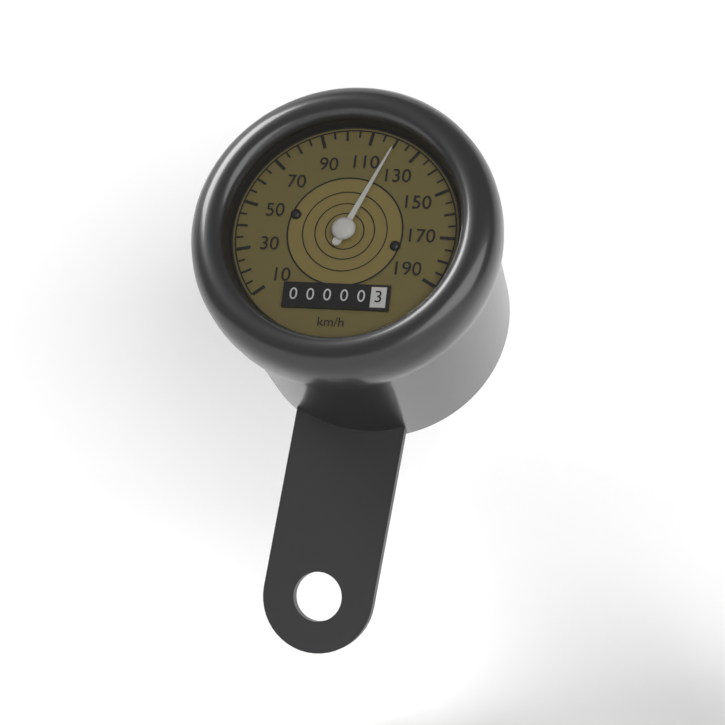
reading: 120 km/h
